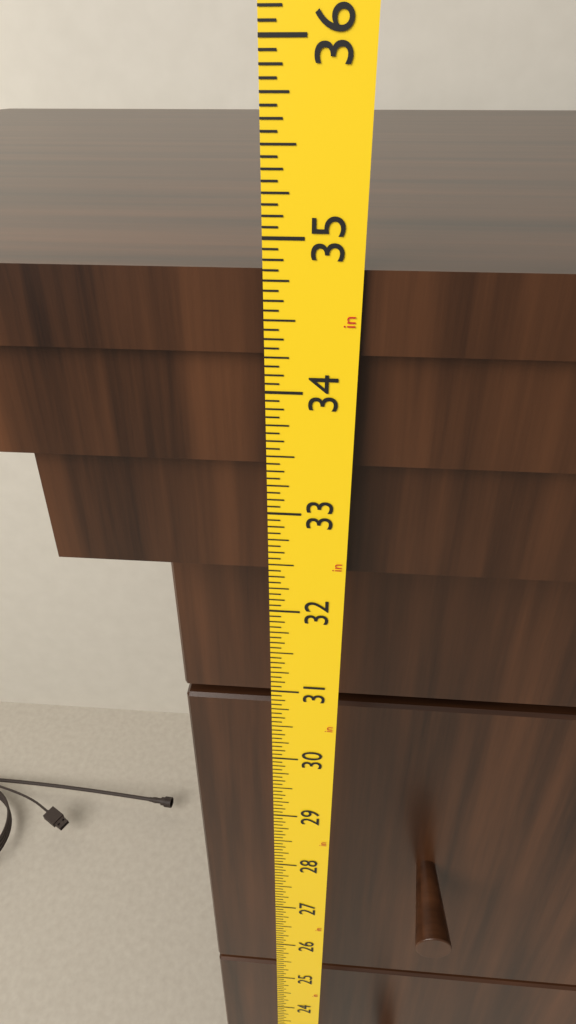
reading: 34.8125 in
